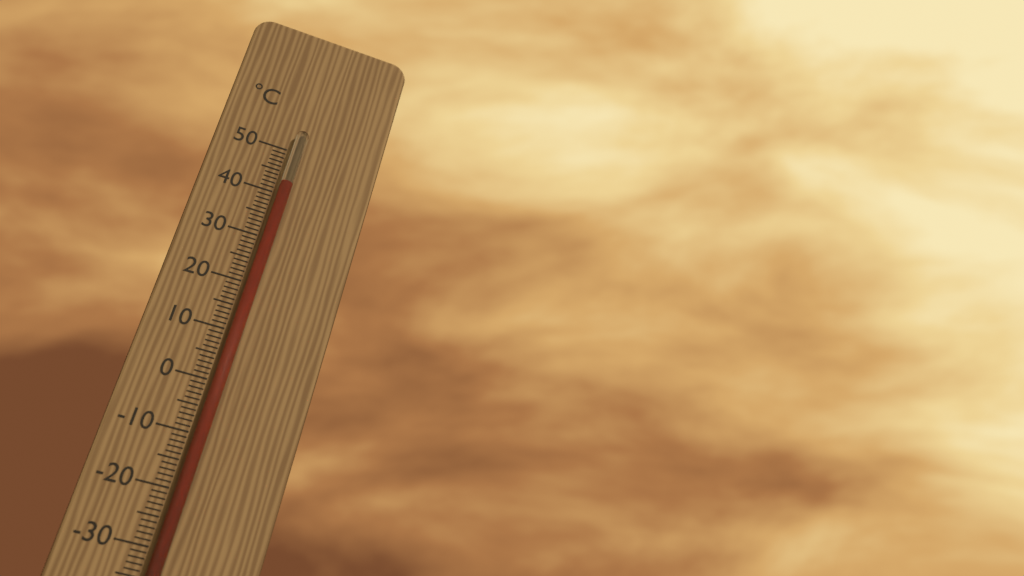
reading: 42 °C
